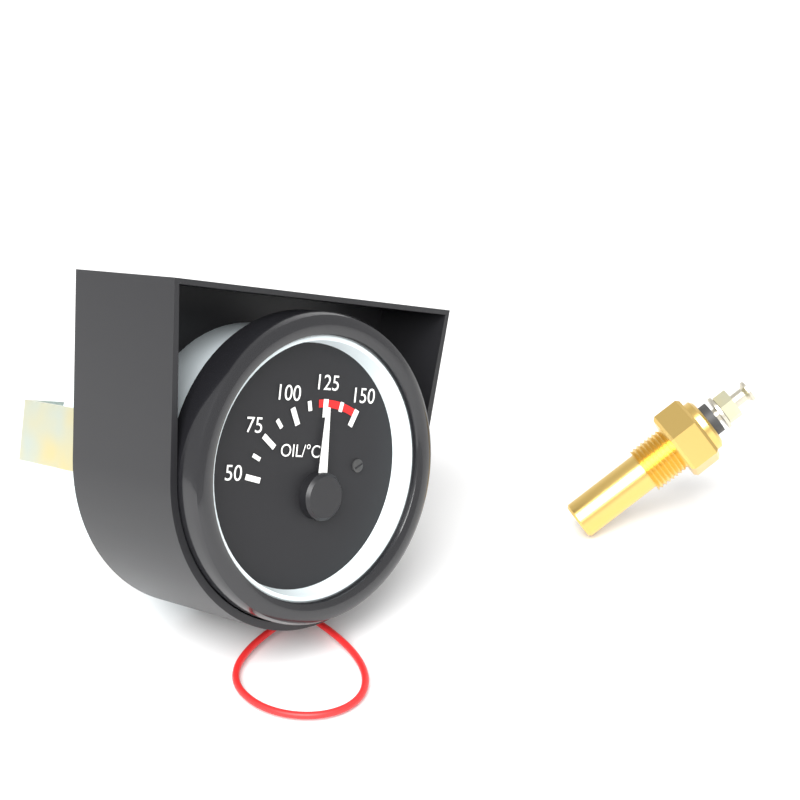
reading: 125.0 °C
